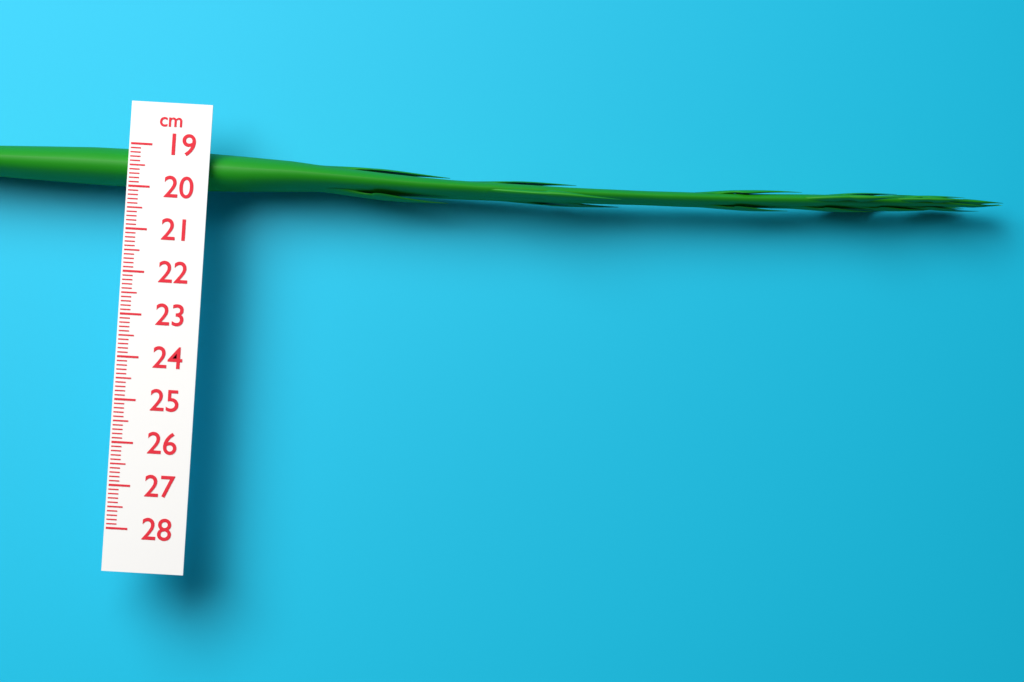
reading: 19.9 cm
